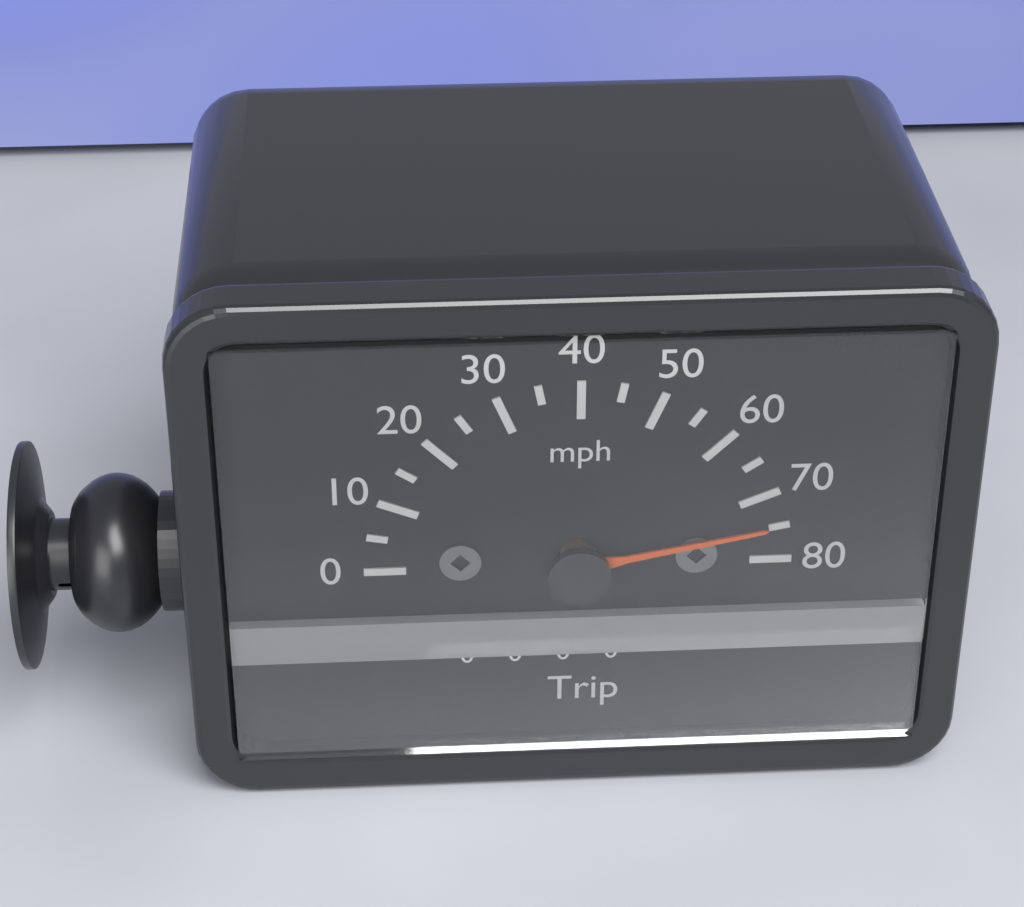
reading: 75 mph
